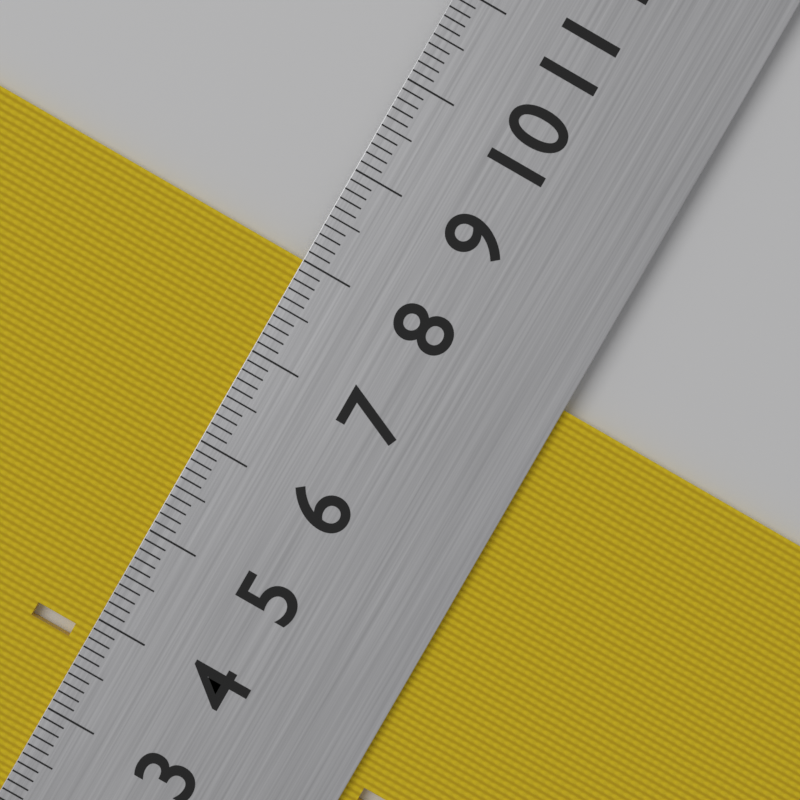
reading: 8.0 cm
